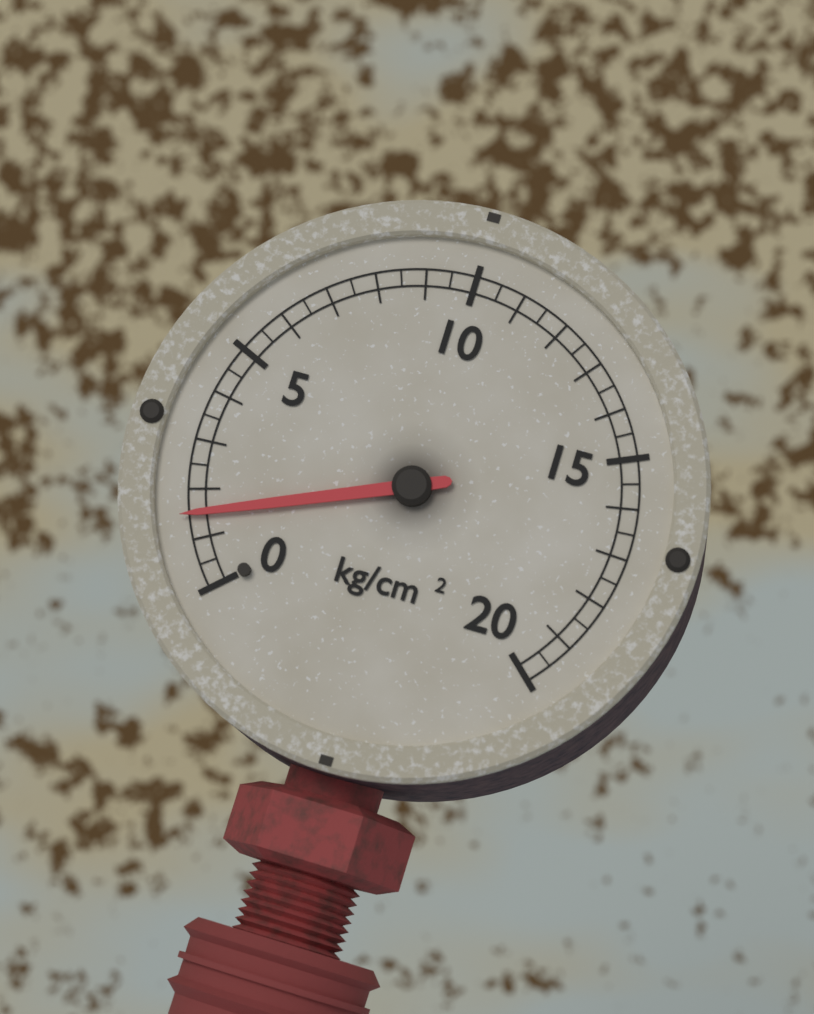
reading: 1.5 kg/cm²
